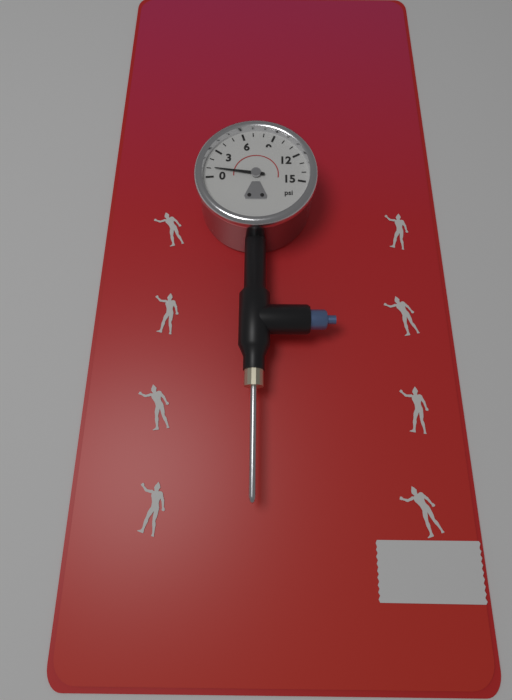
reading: 1 psi
